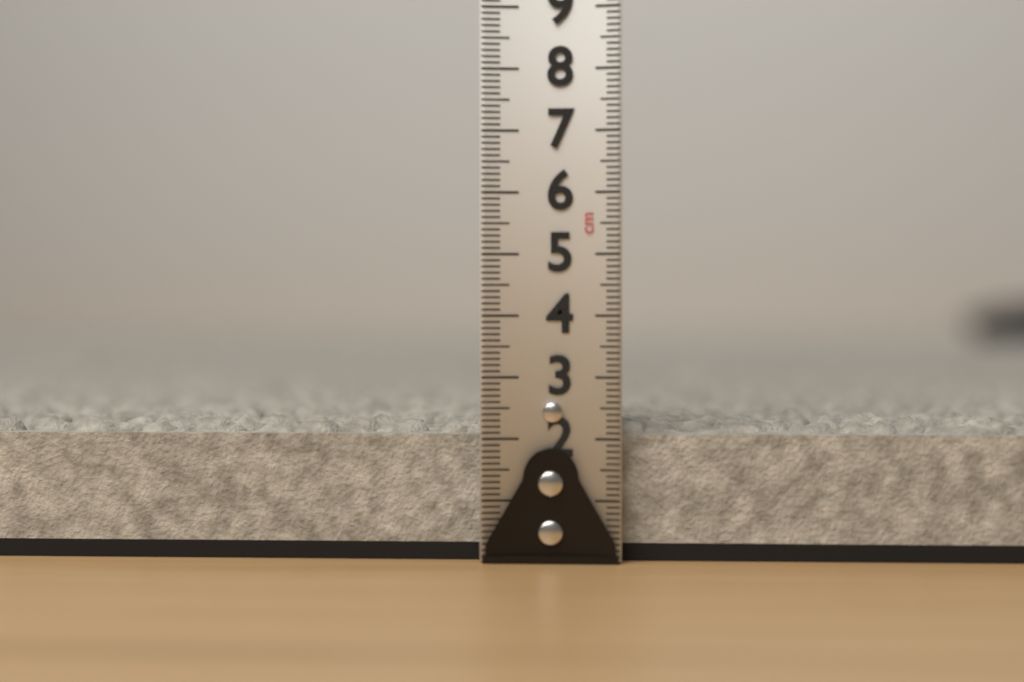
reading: 2.4 cm
